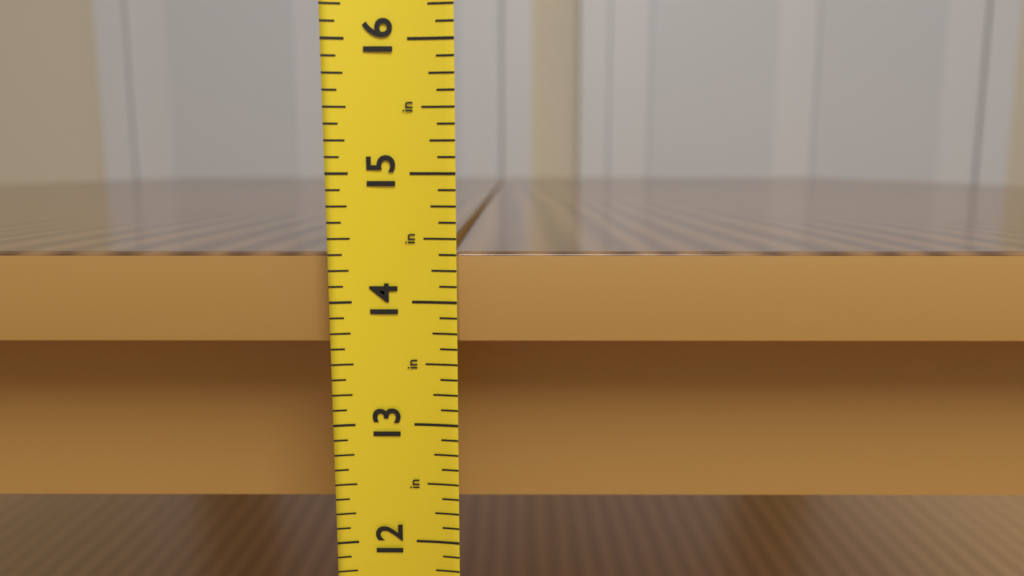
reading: 14.375 in
